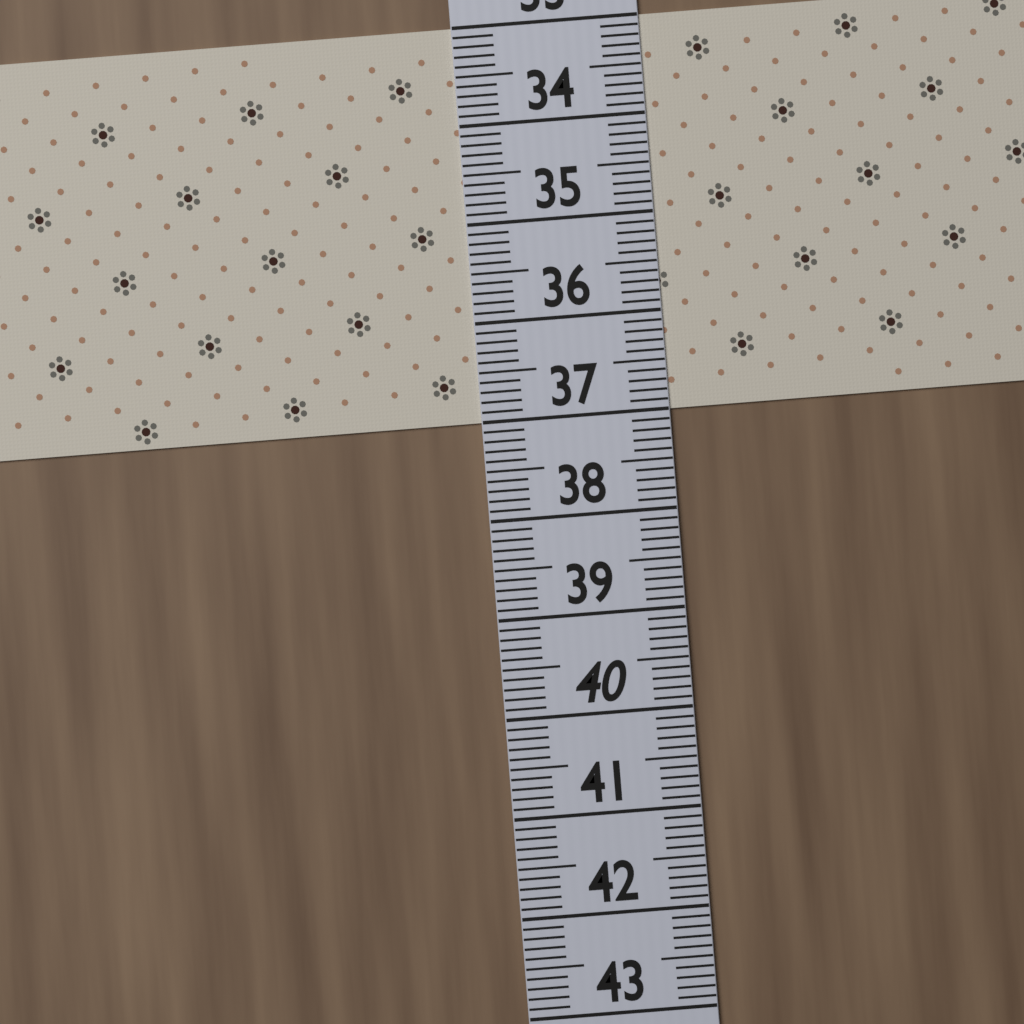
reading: 37.0 (no unit)
